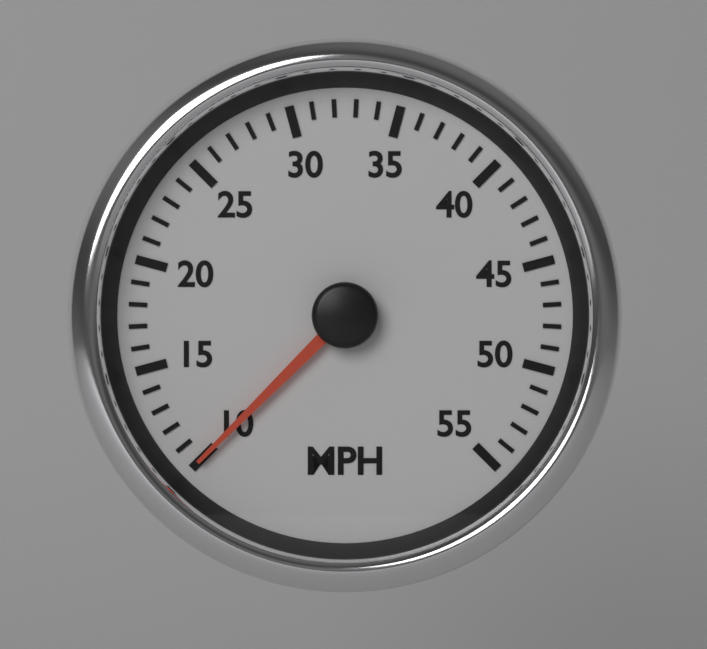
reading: 10 MPH
